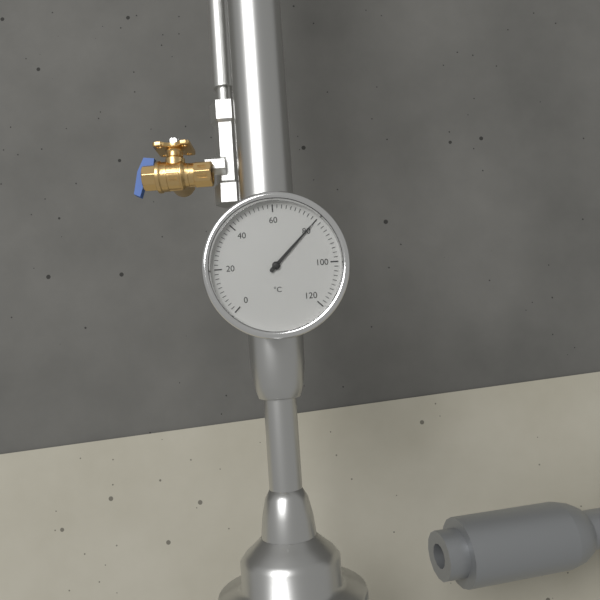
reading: 80 °C
